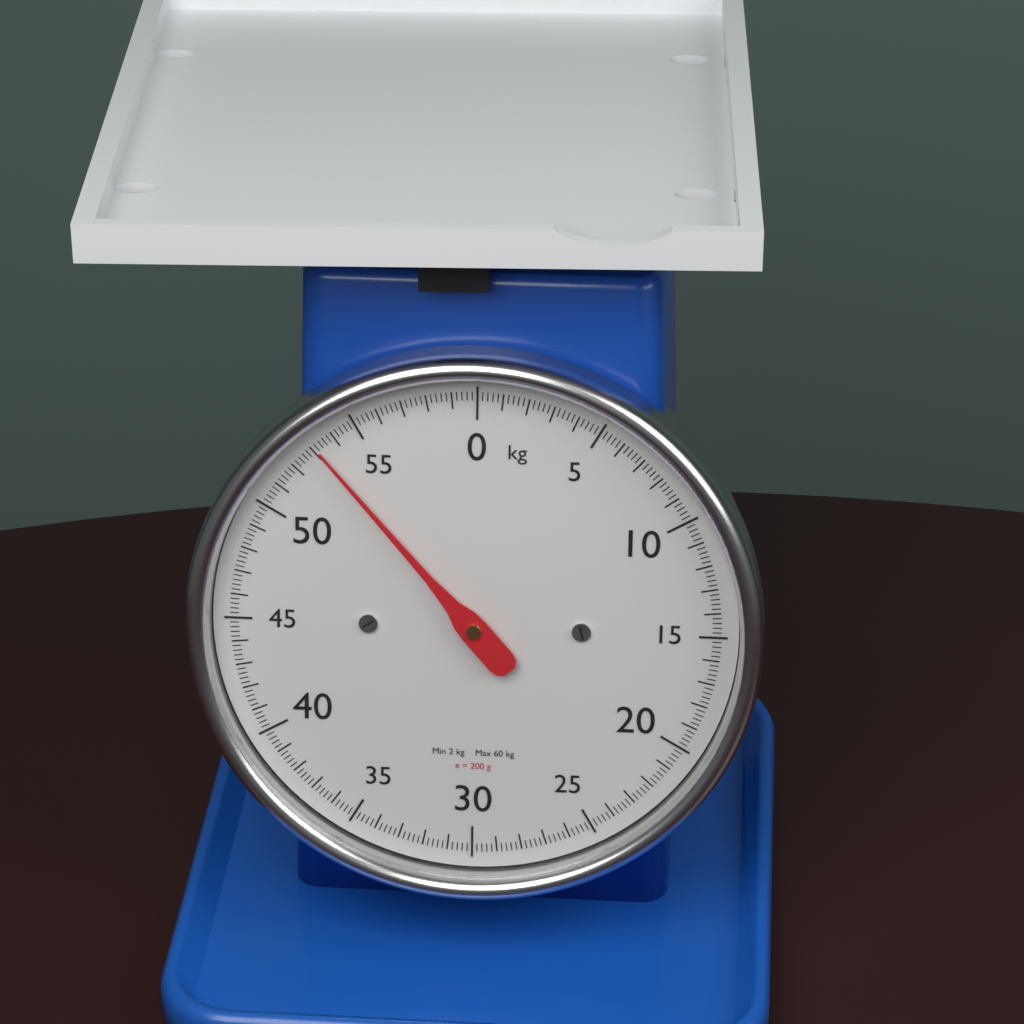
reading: 53.2 kg
